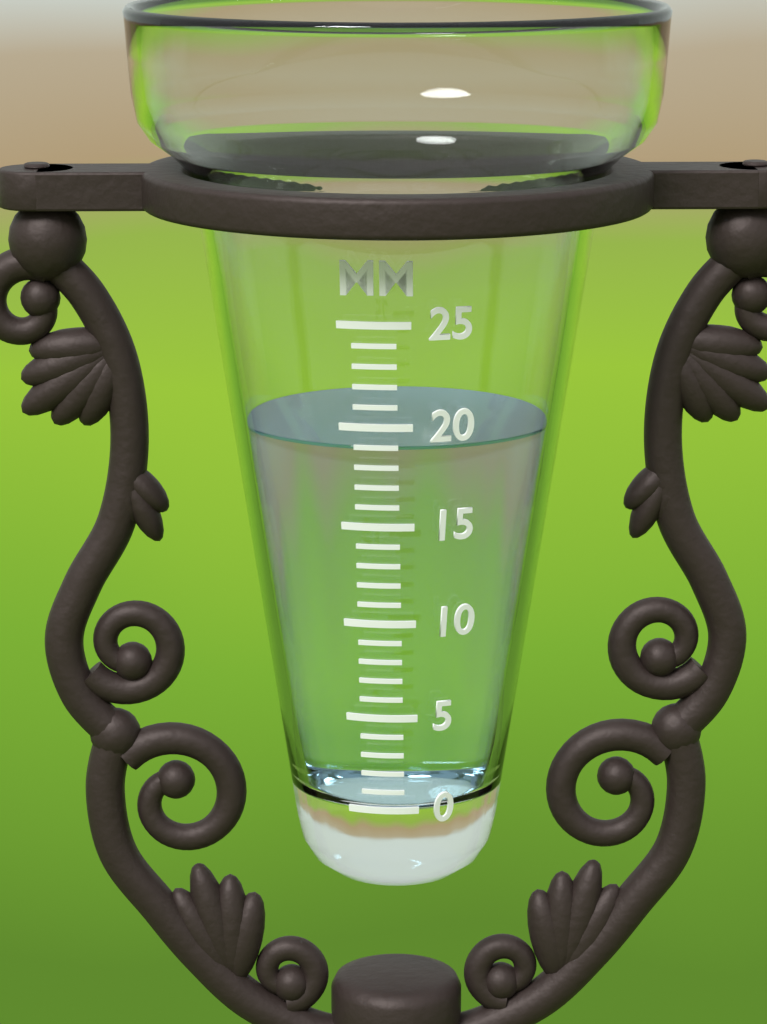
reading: 19 mm
